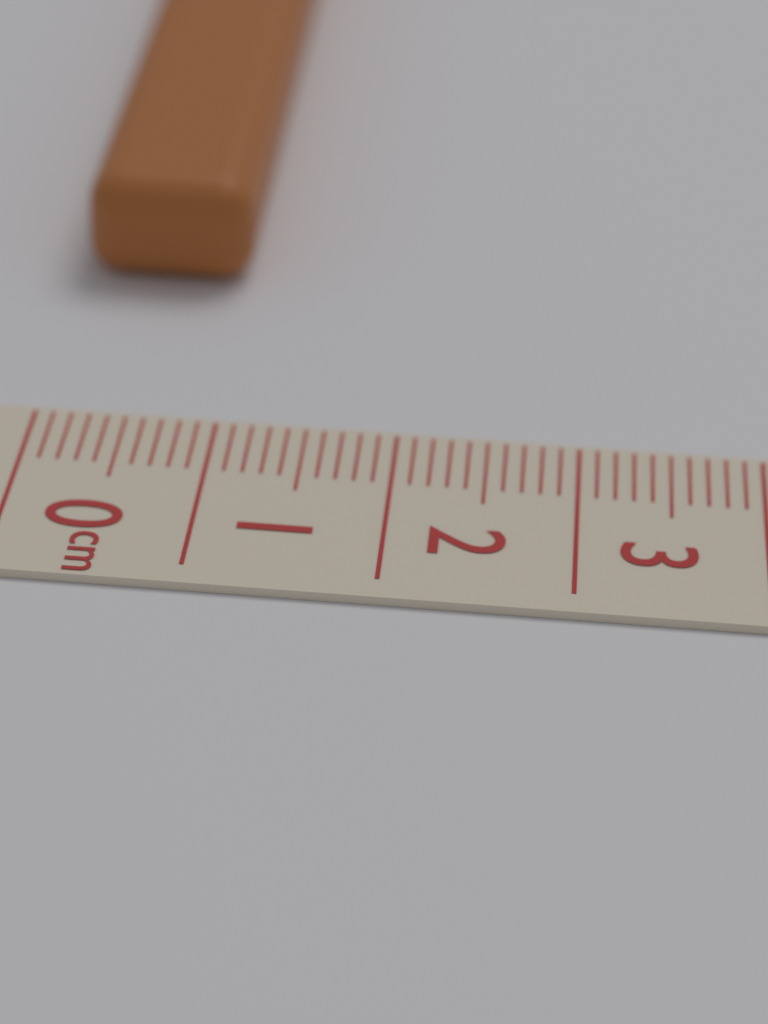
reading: 1.0 cm
